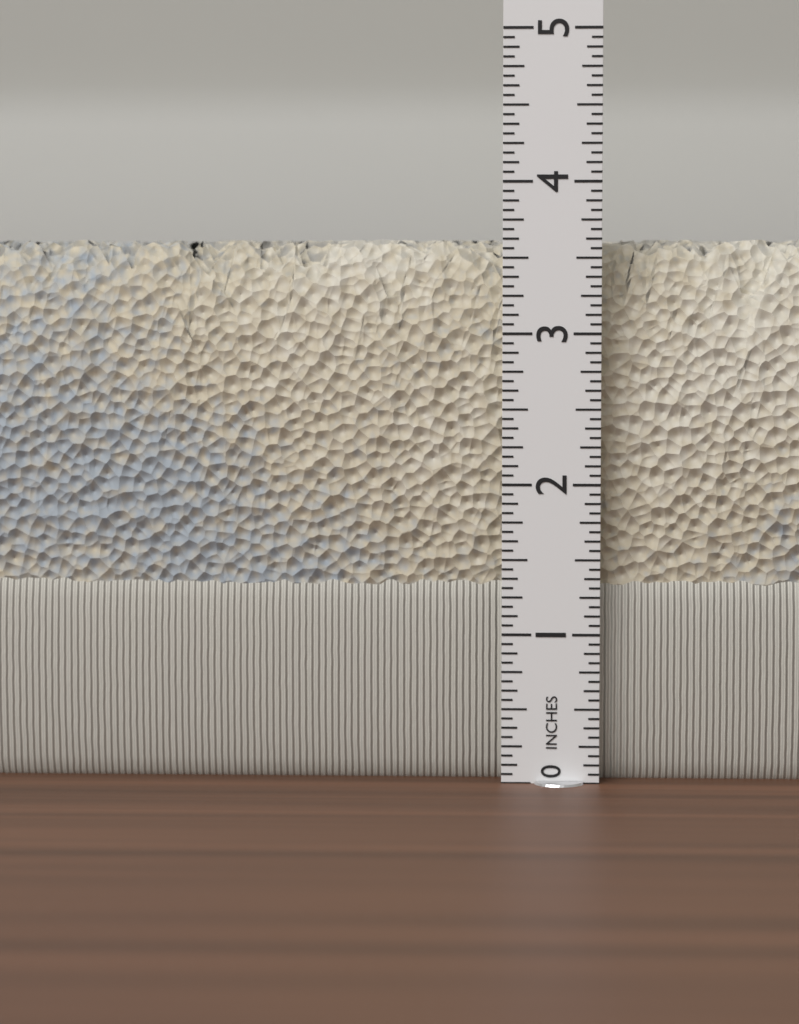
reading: 3.6250 in
